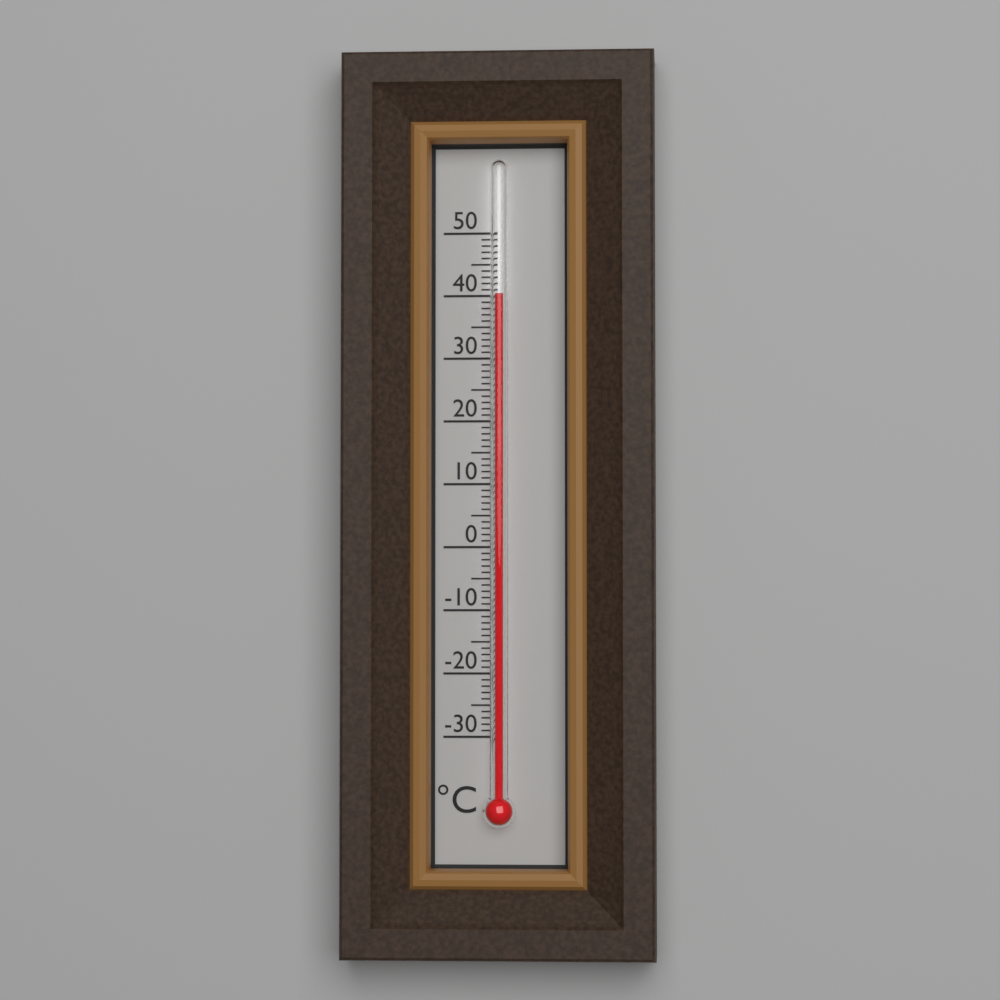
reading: 40 °C
